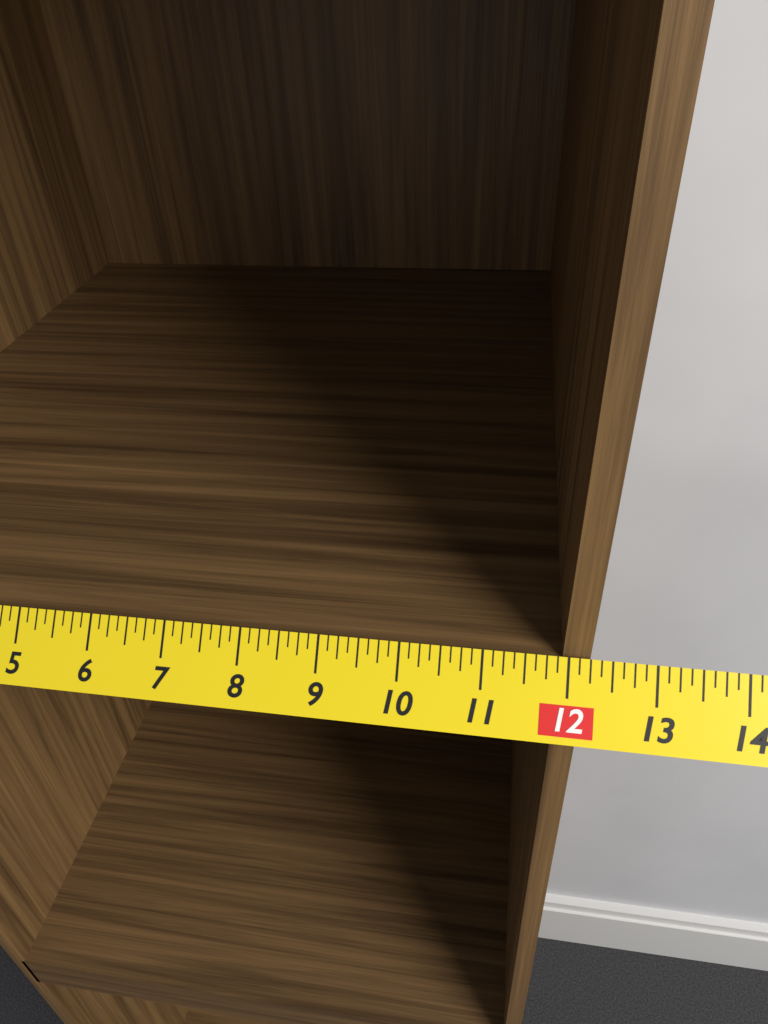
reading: 12.250 in
